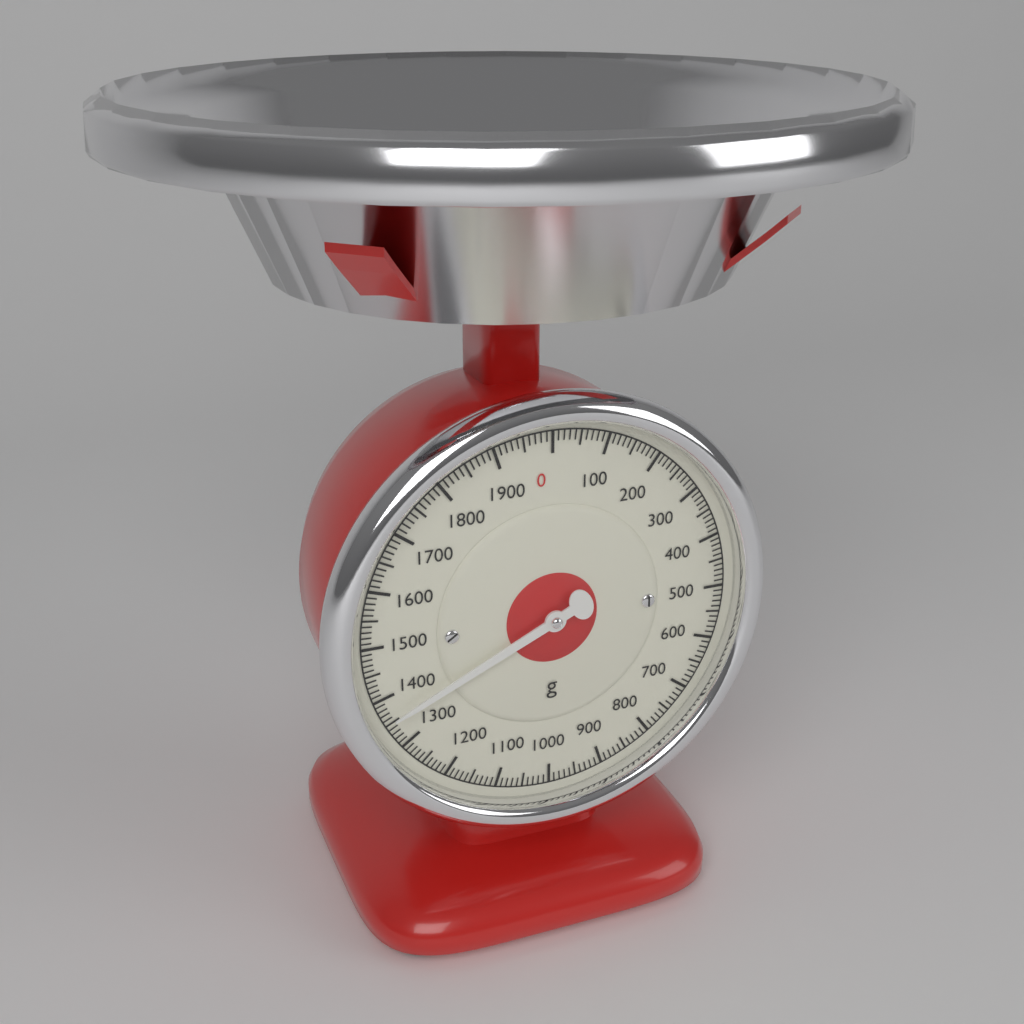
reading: 1360 g
